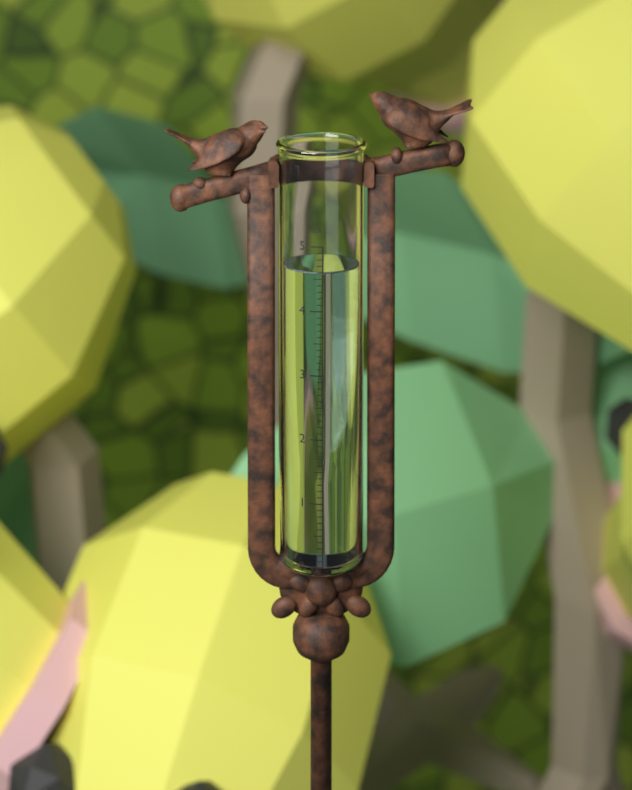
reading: 4.6 in
